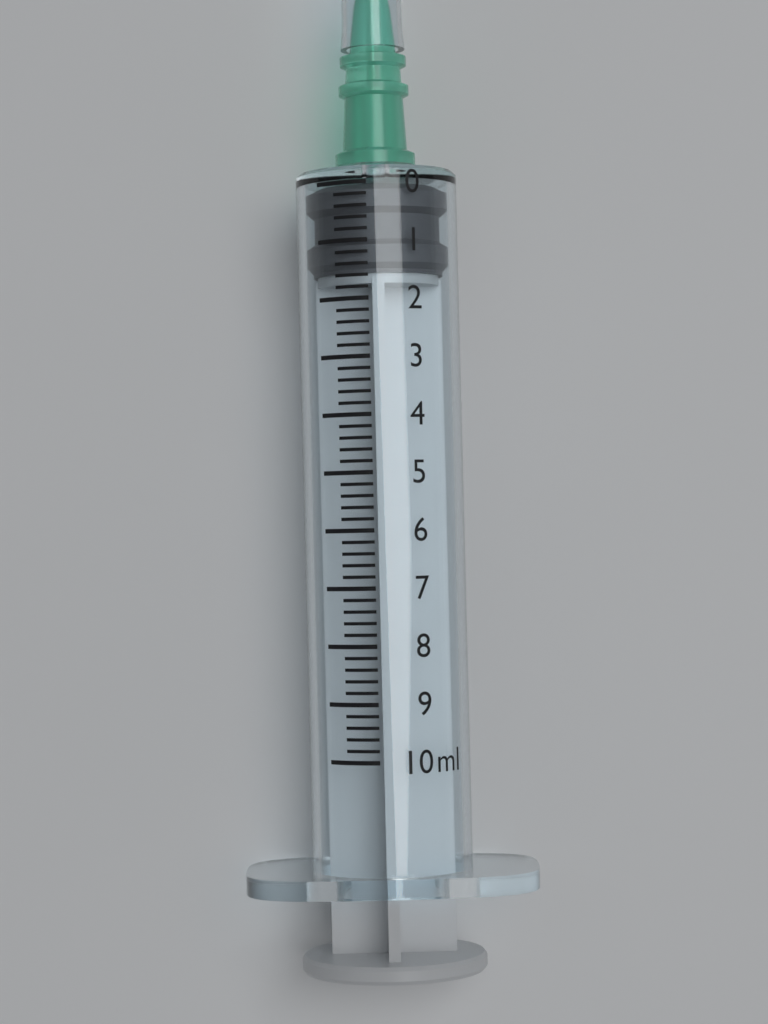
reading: 0.0 ml
